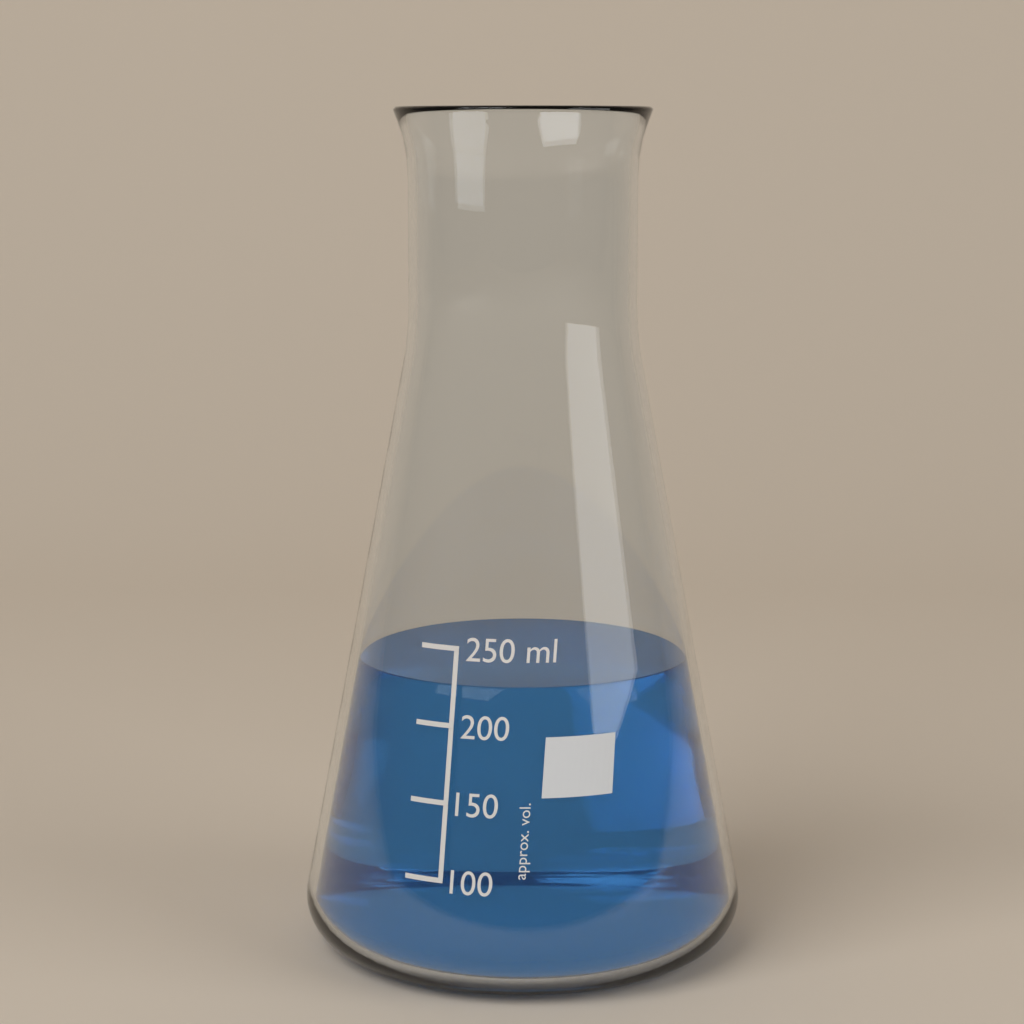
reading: 225 ml
